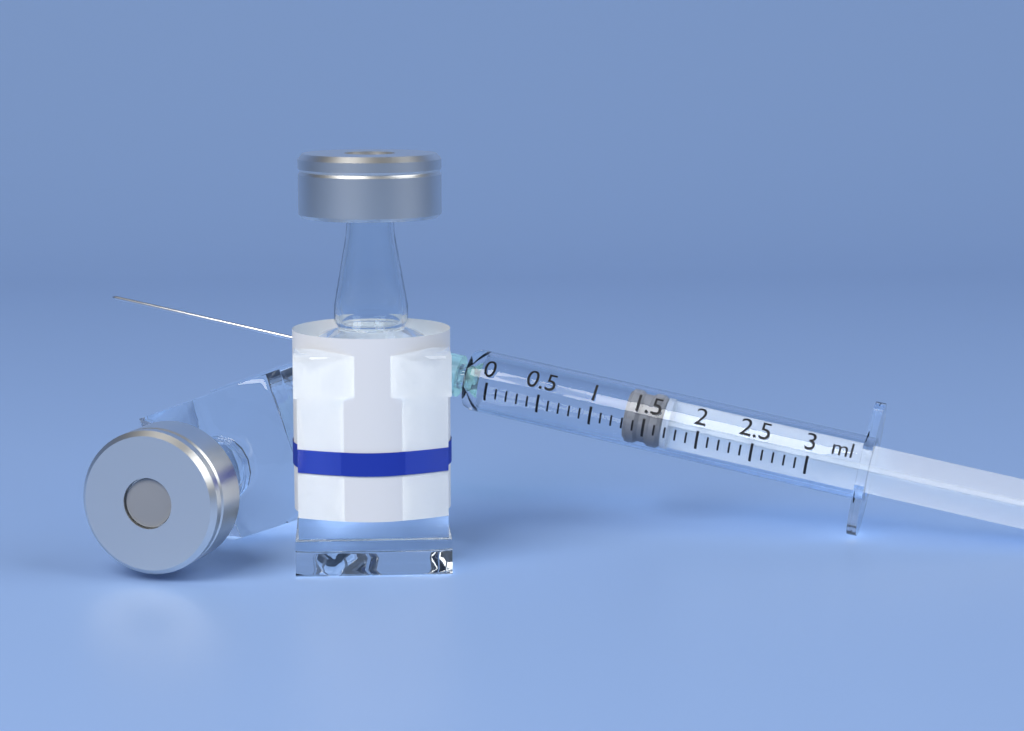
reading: 1.3 ml
